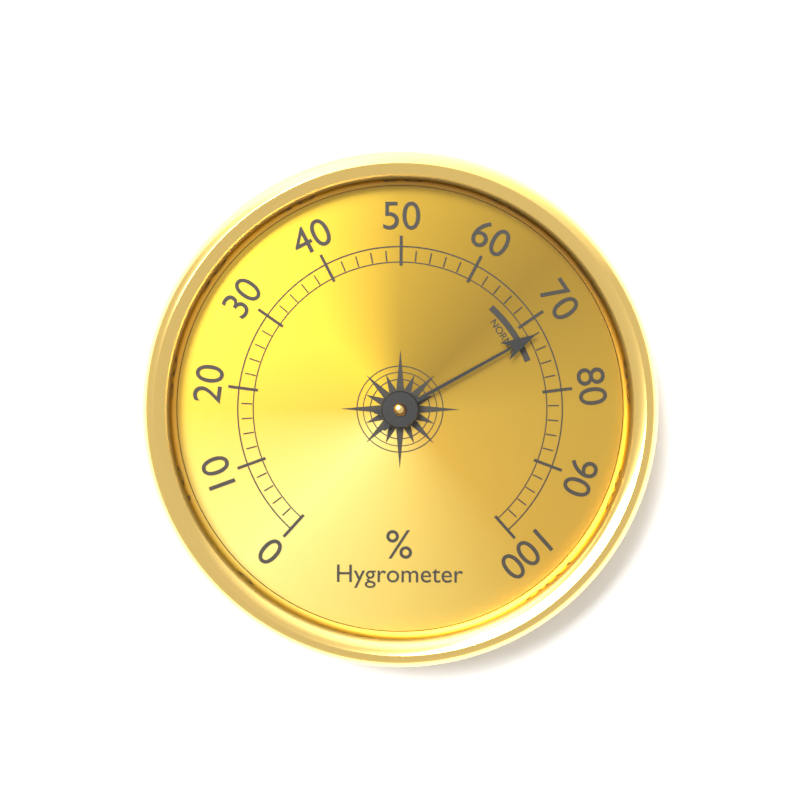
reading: 72 %
